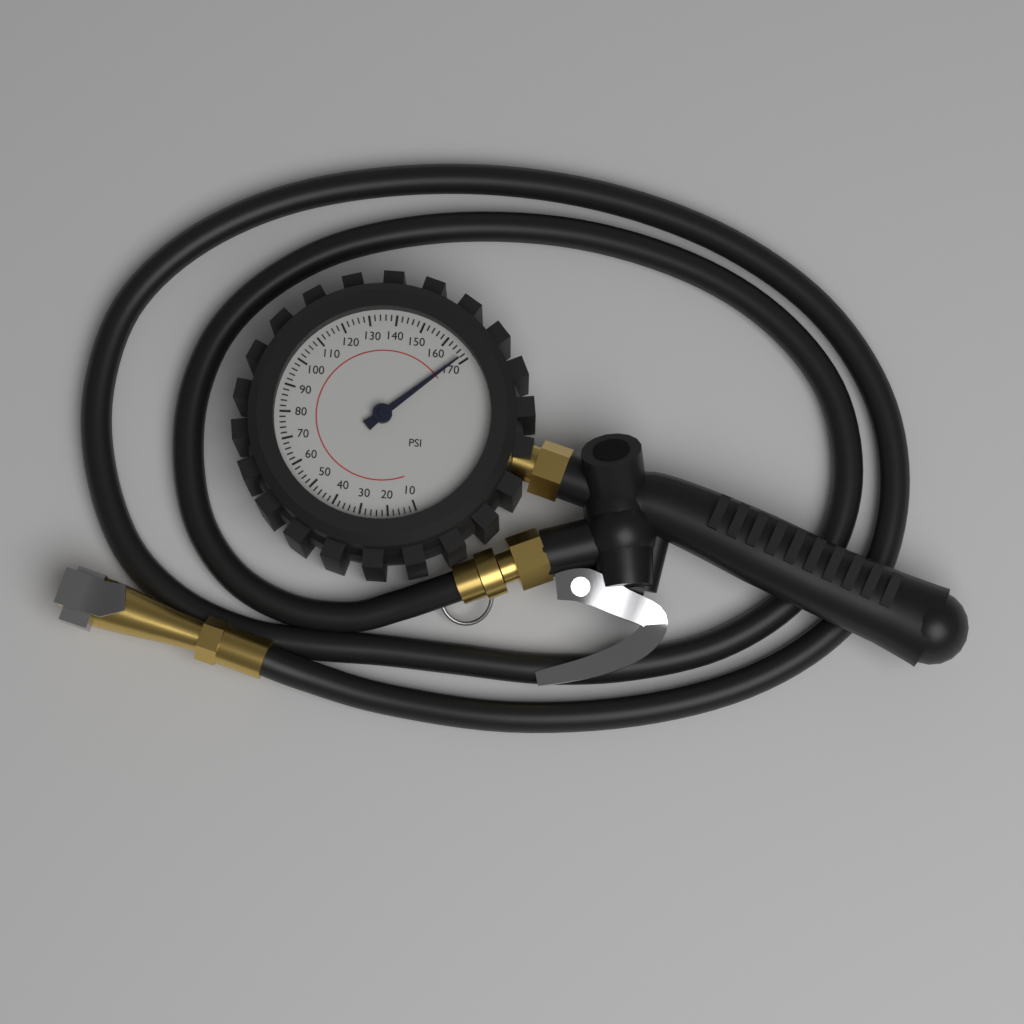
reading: 168 psi
